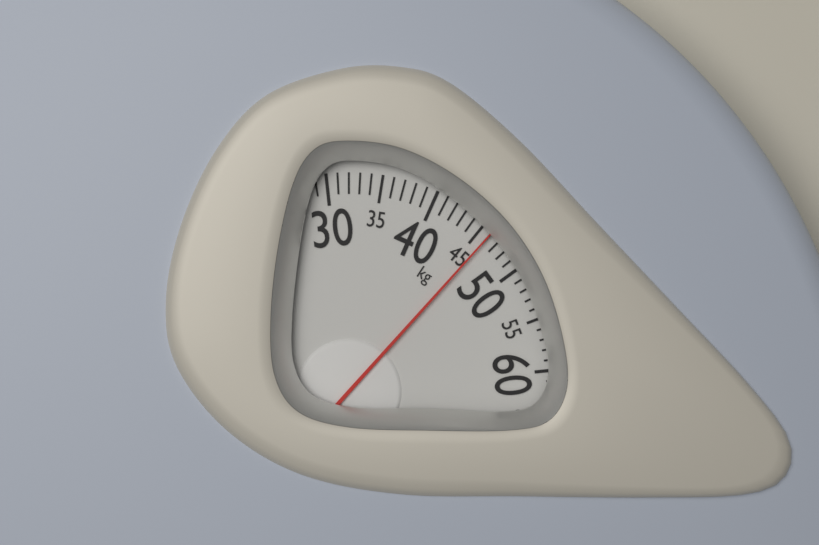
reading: 46 kg
